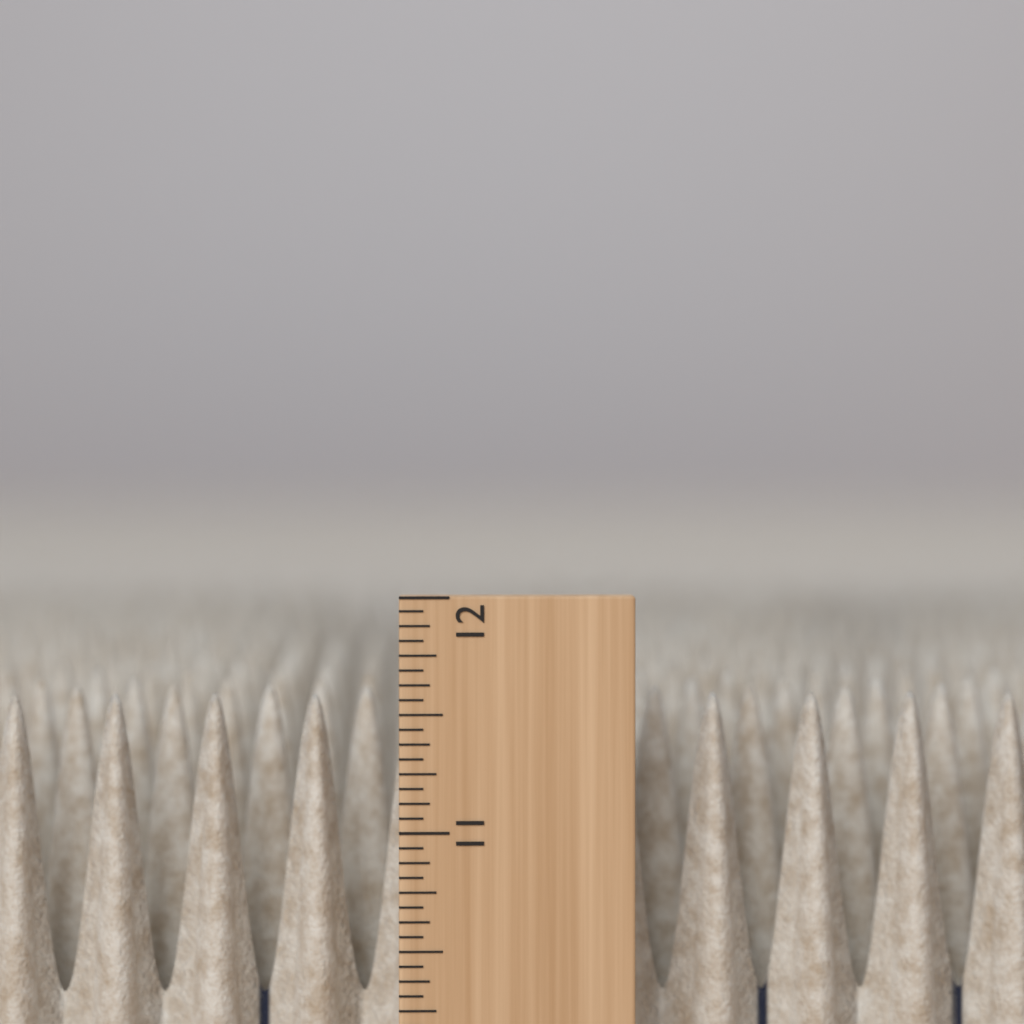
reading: 11.5625 in
